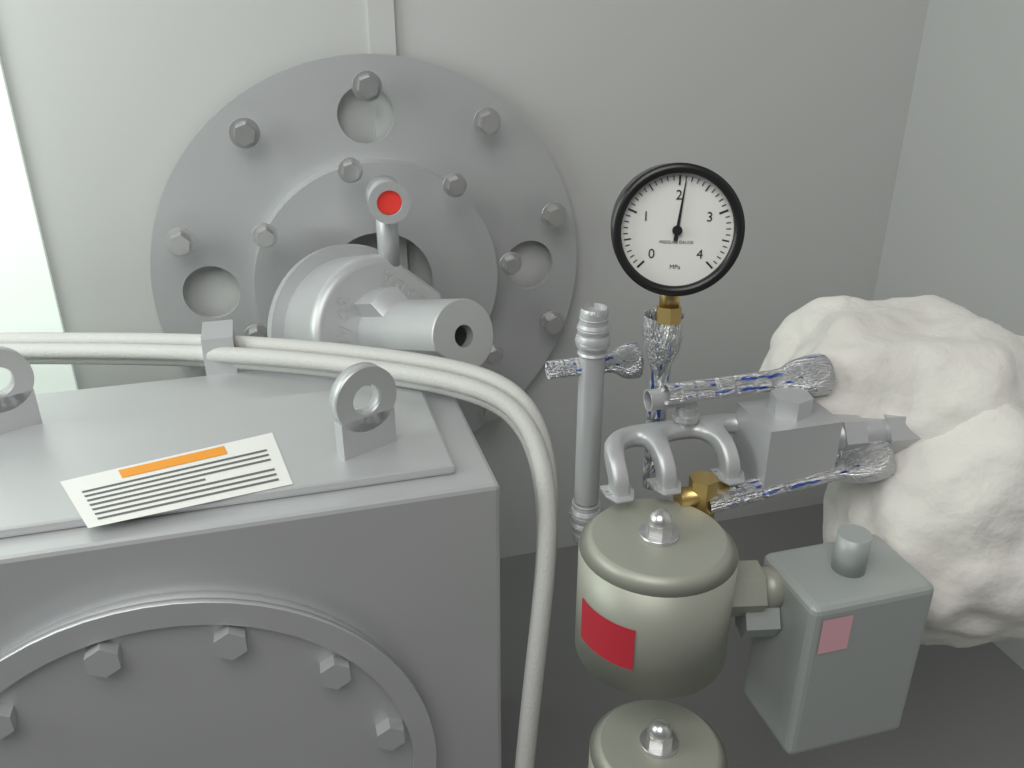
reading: 2.1 MPa
